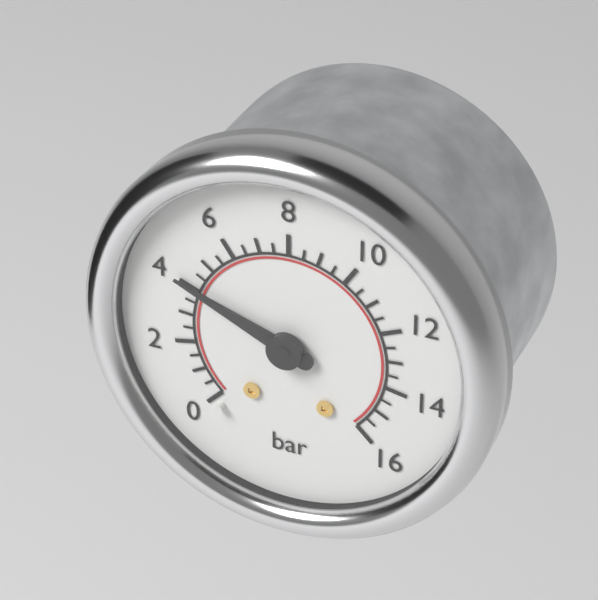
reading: 4.0 bar
